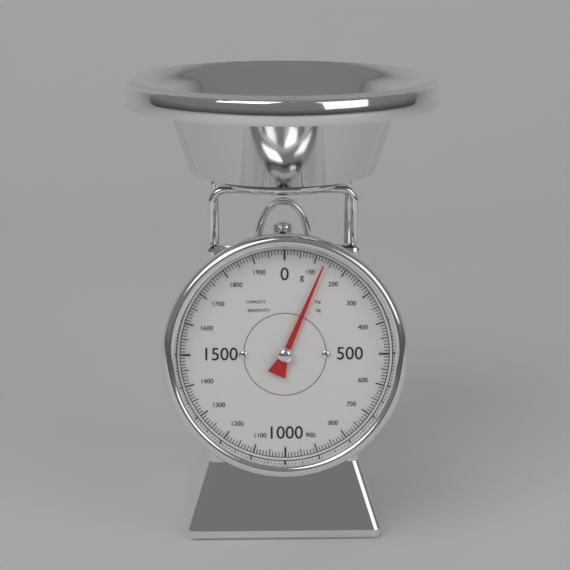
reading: 130 g
